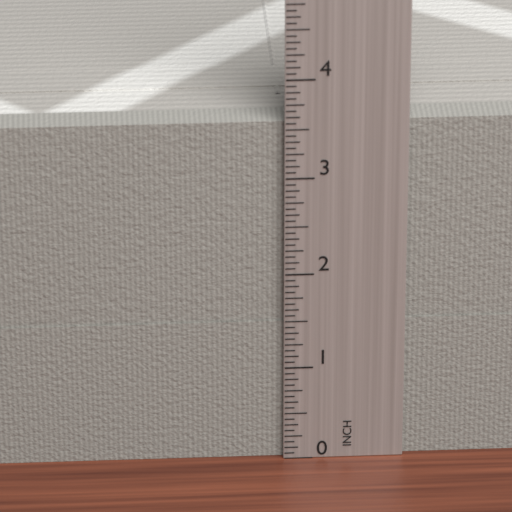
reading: 3.5625 in
